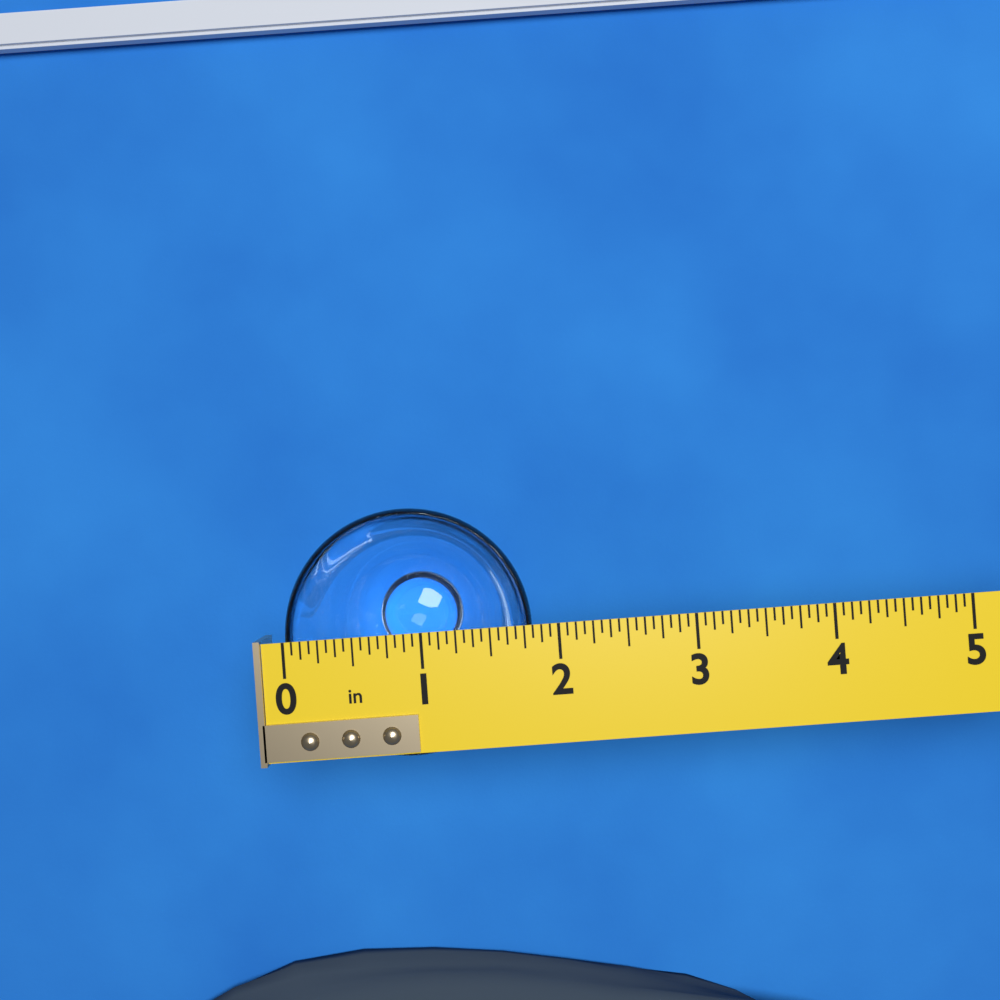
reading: 1.8125 in
